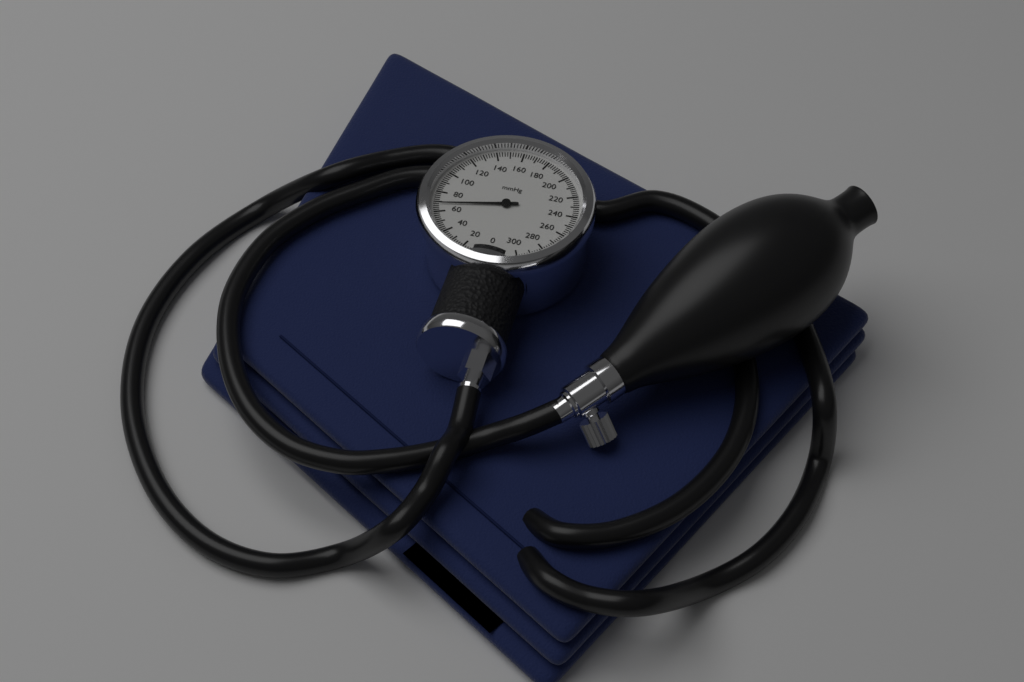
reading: 68 mmHg
